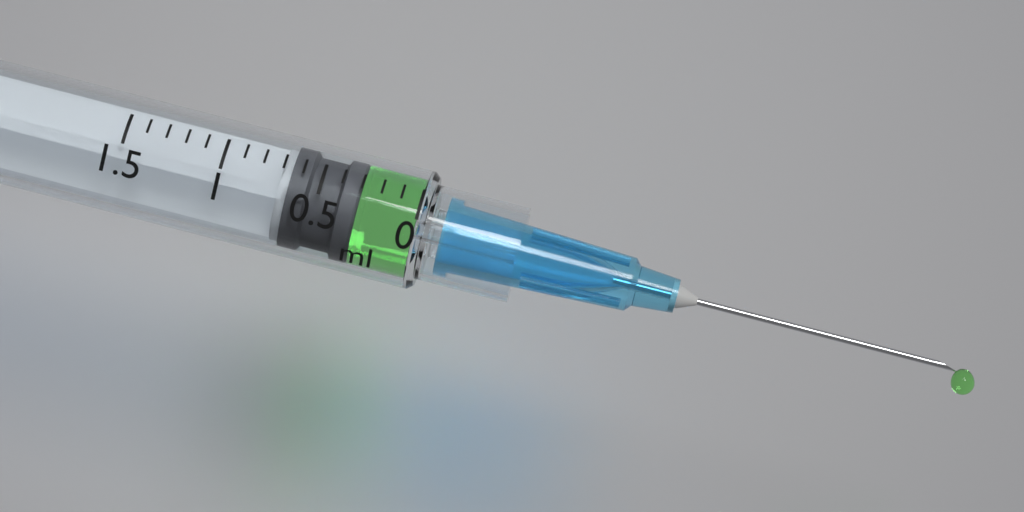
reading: 0.3 ml
